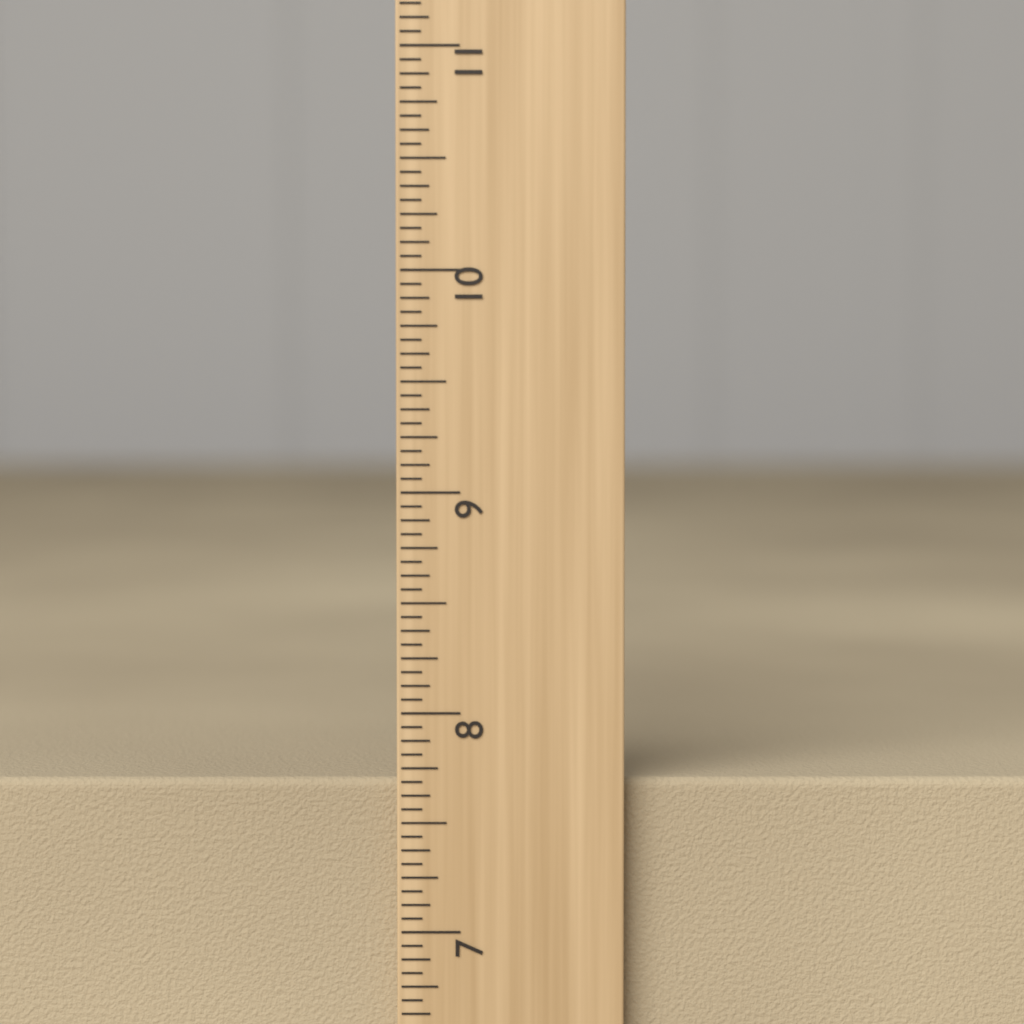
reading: 7.6875 inch
